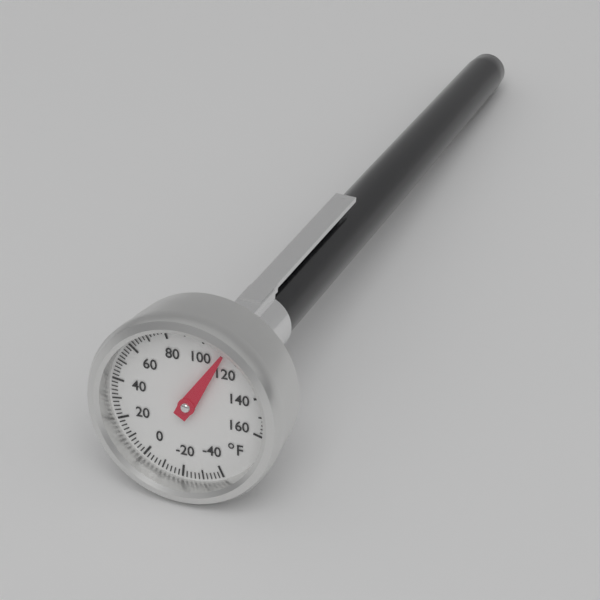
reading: 112 °F
